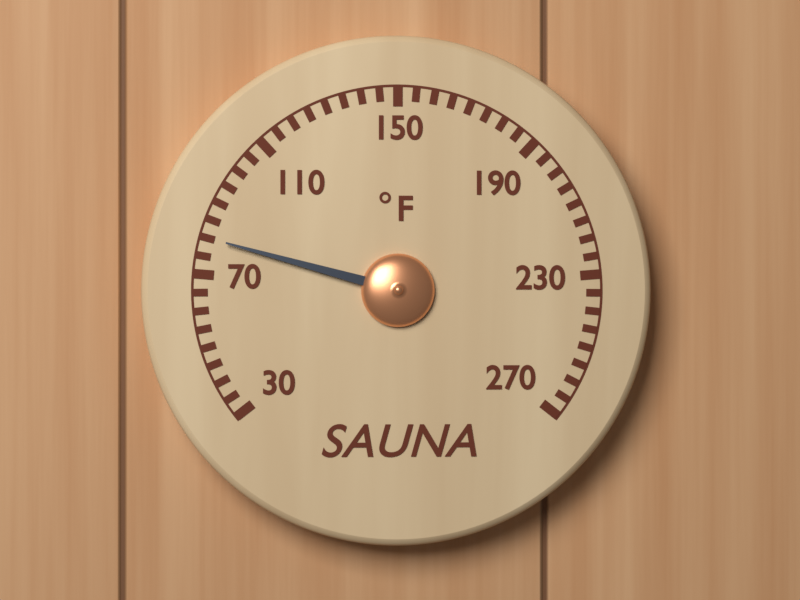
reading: 80 °F
